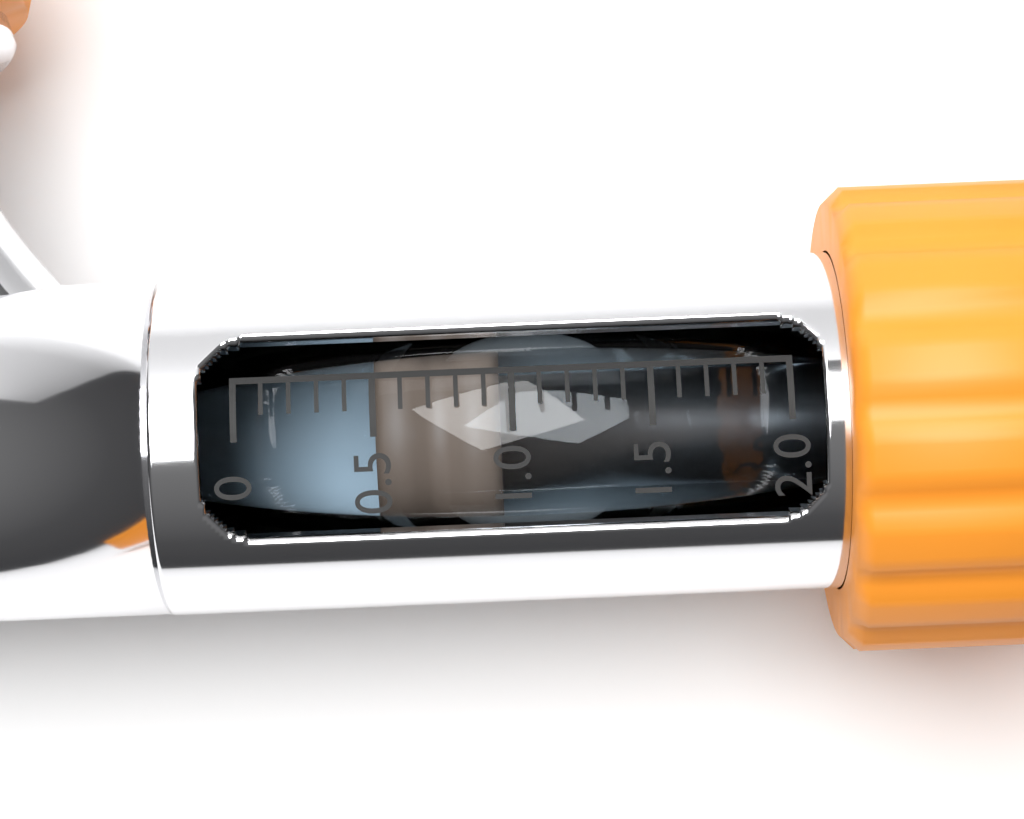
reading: 0.5 (no unit)
